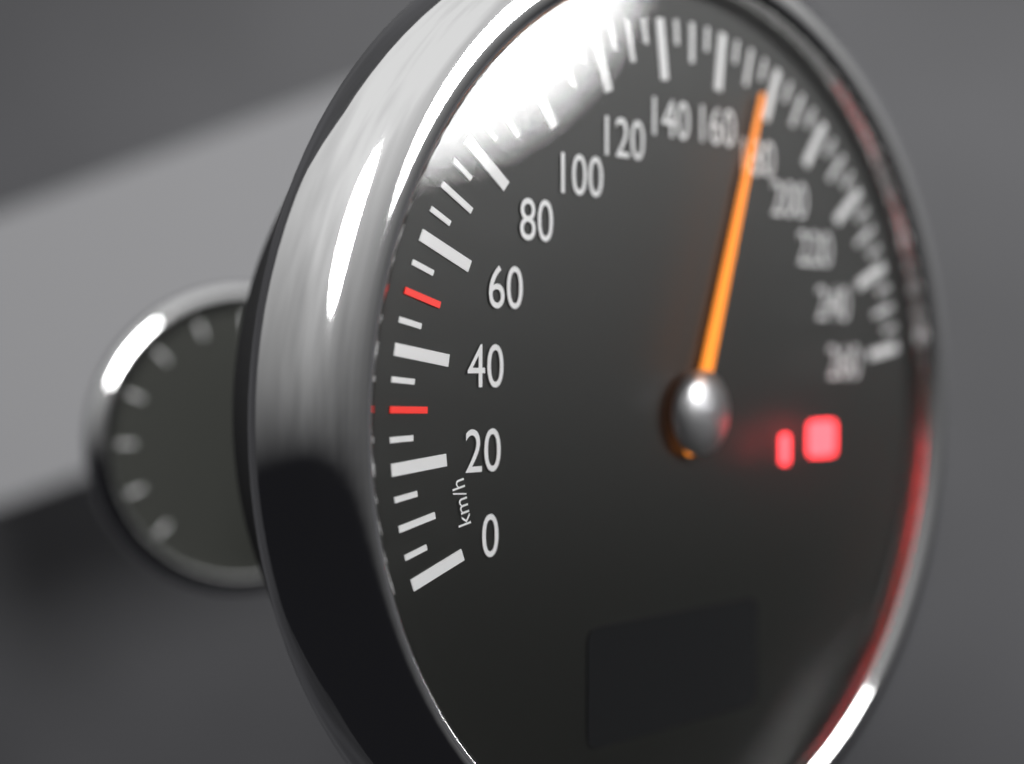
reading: 175 km/h
